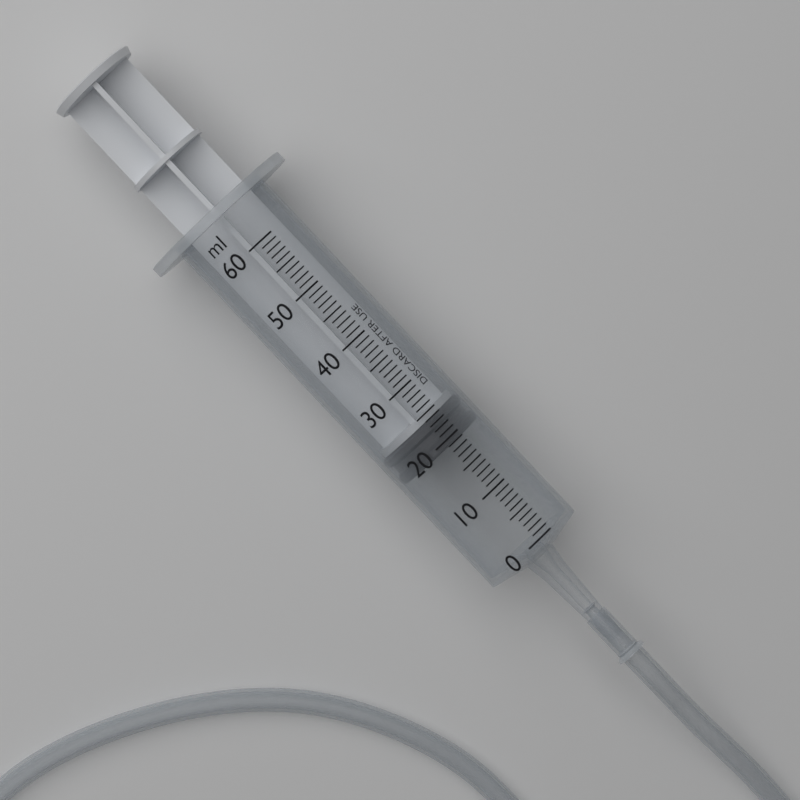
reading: 19 ml
